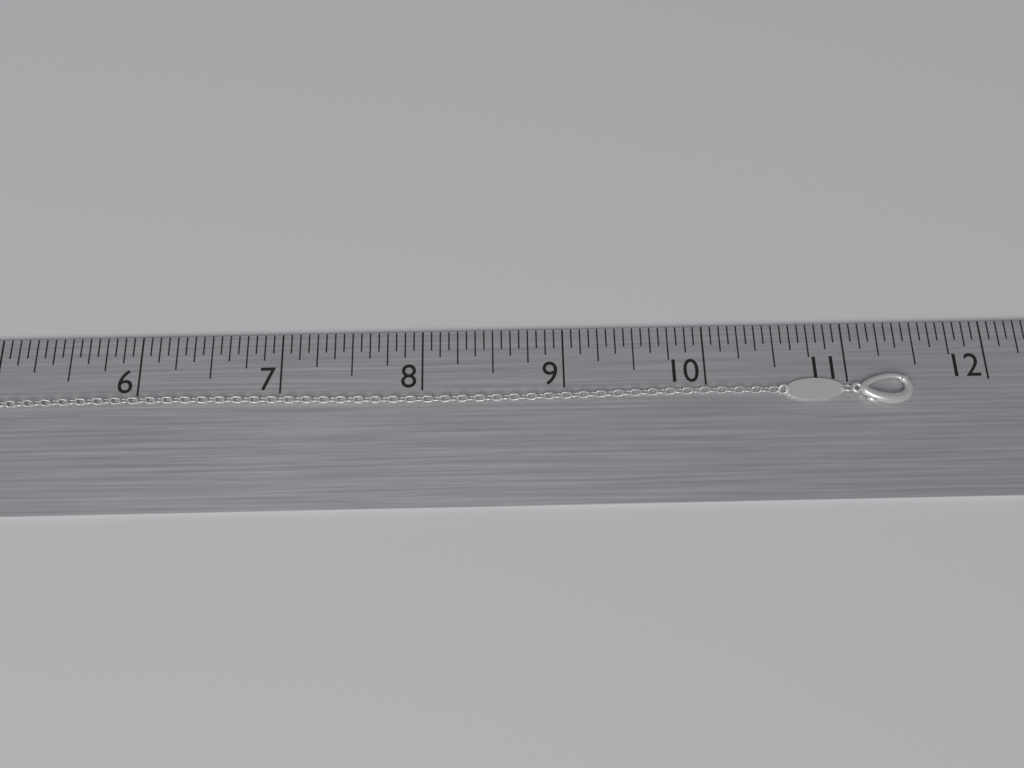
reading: 11.4375 in
